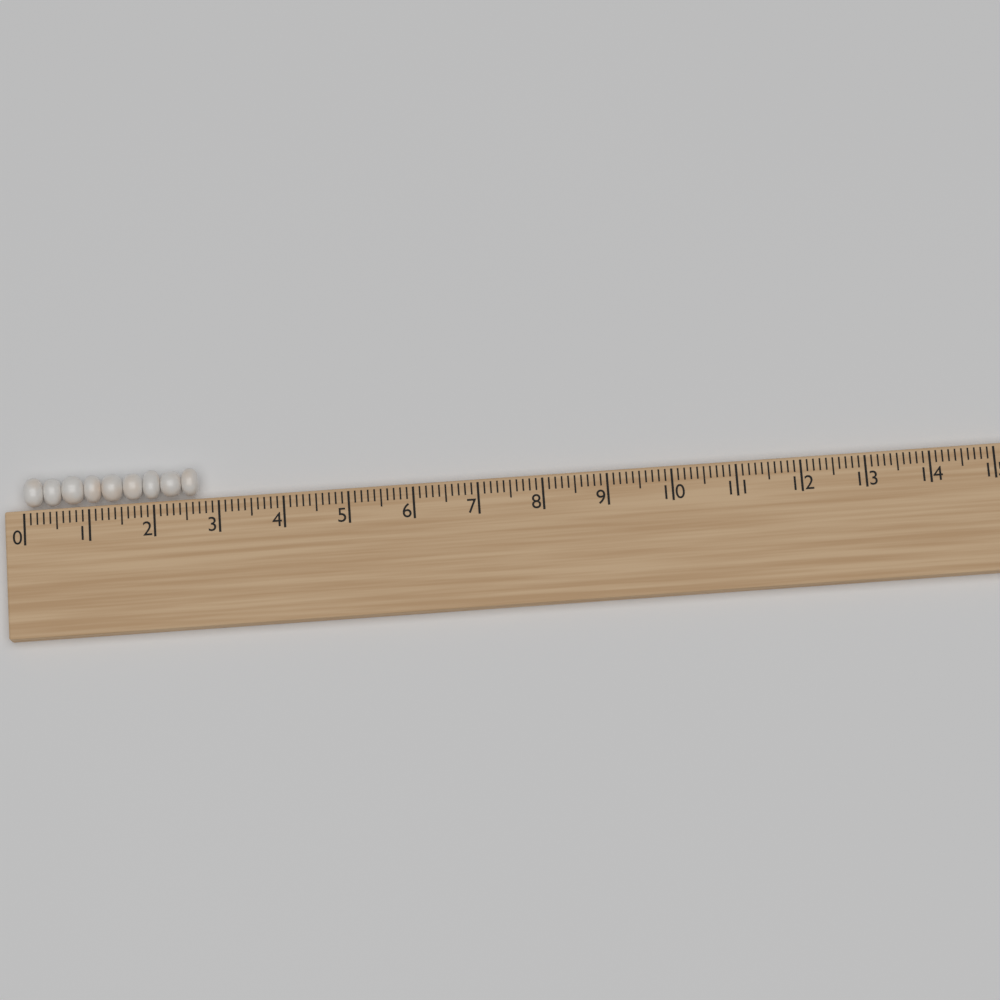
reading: 2.7 (no unit)
